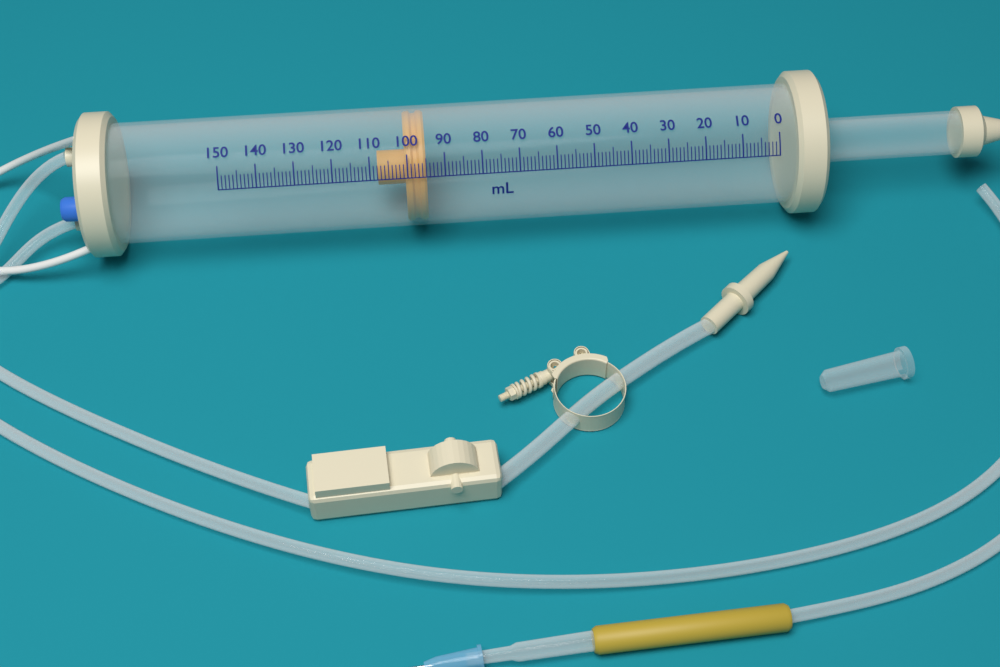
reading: 95 ml
